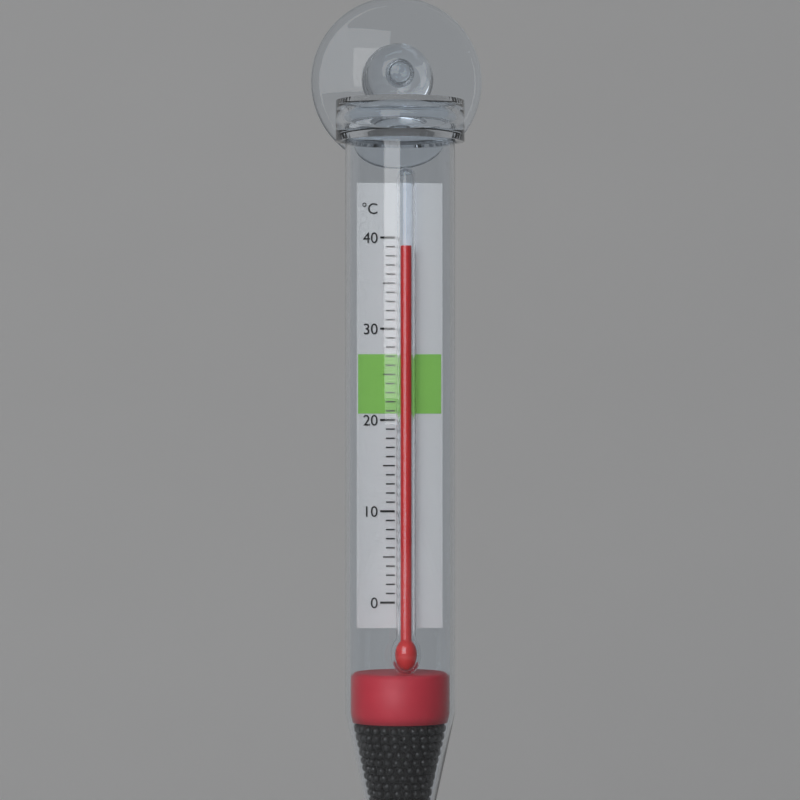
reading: 39 °C
